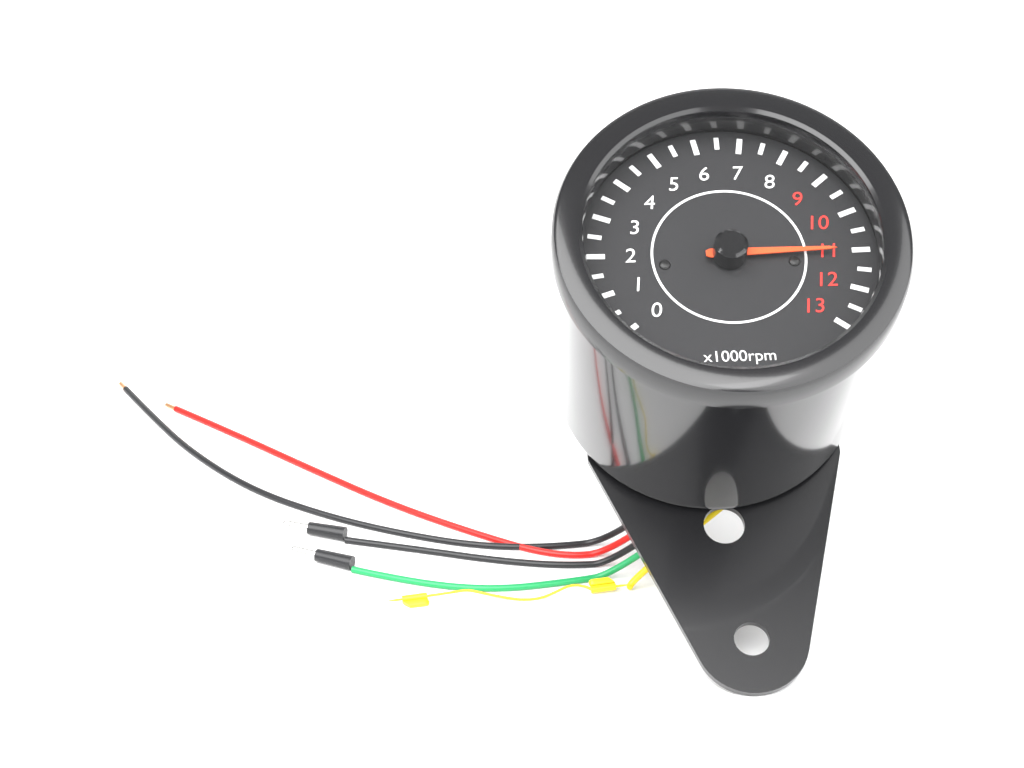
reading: 11.0 x1000rpm
